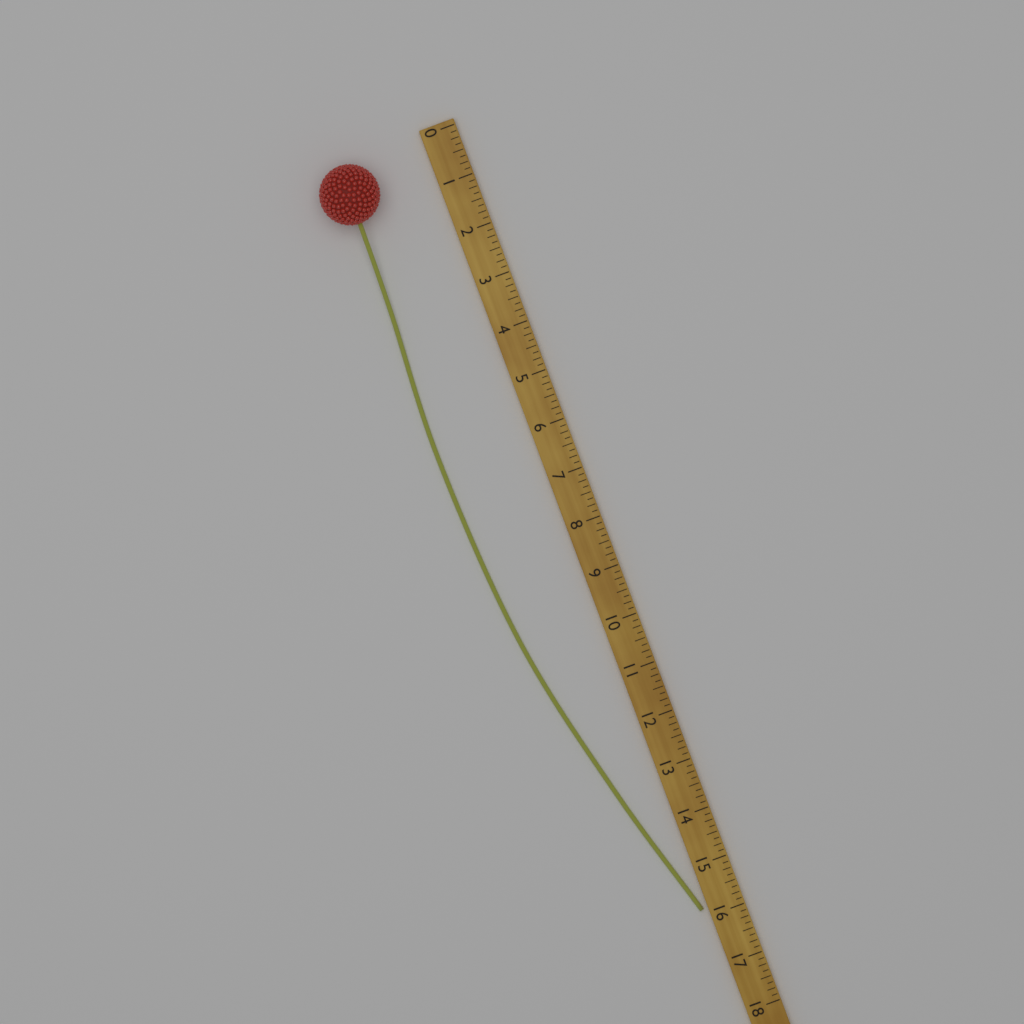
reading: 15.875 (no unit)
